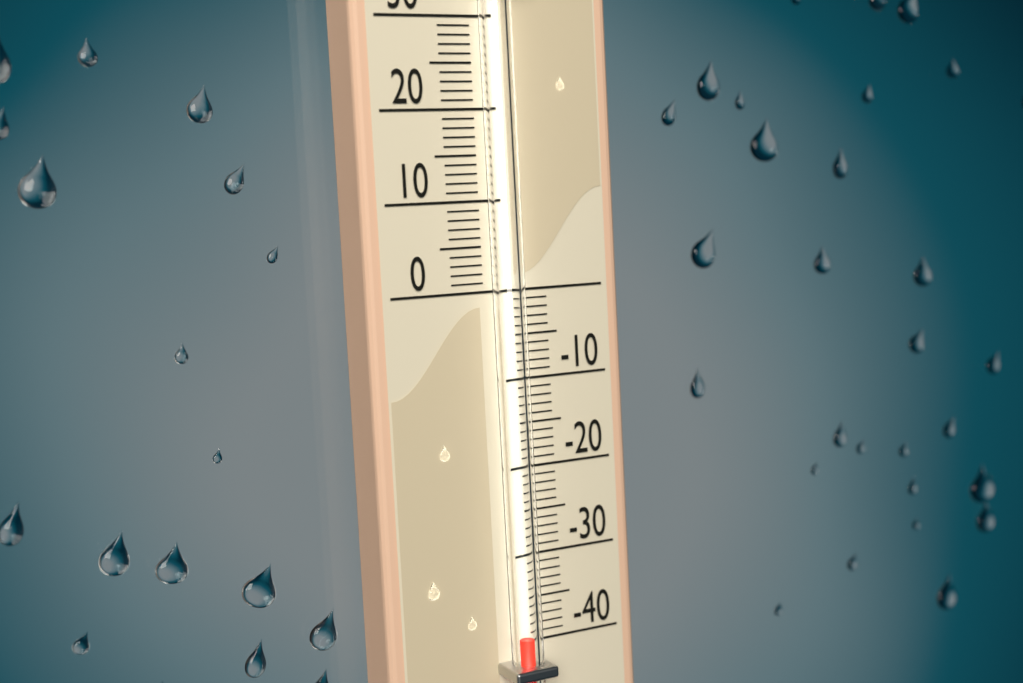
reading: -39 (no unit)
